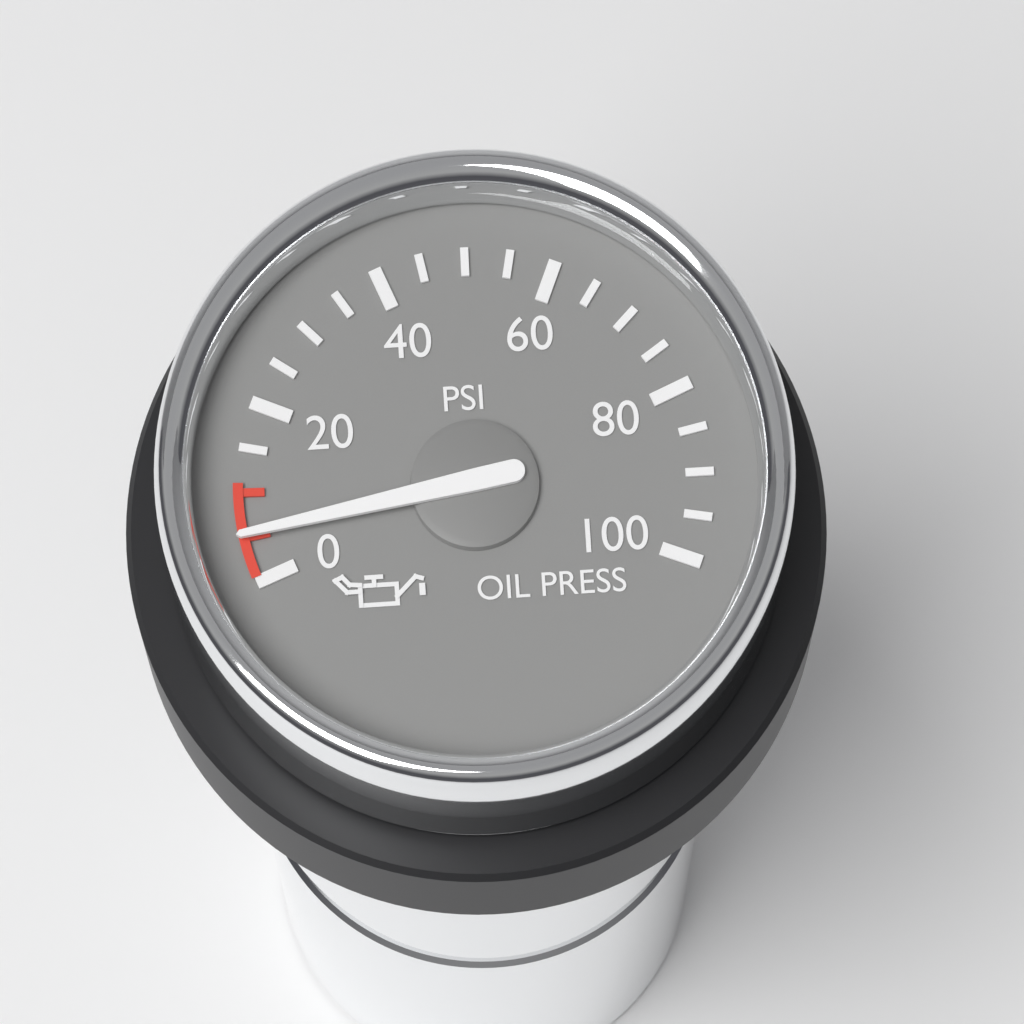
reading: 5 psi
